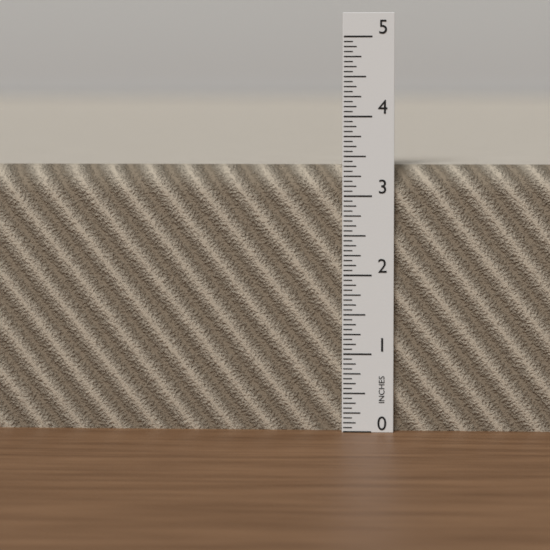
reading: 3.3750 in
